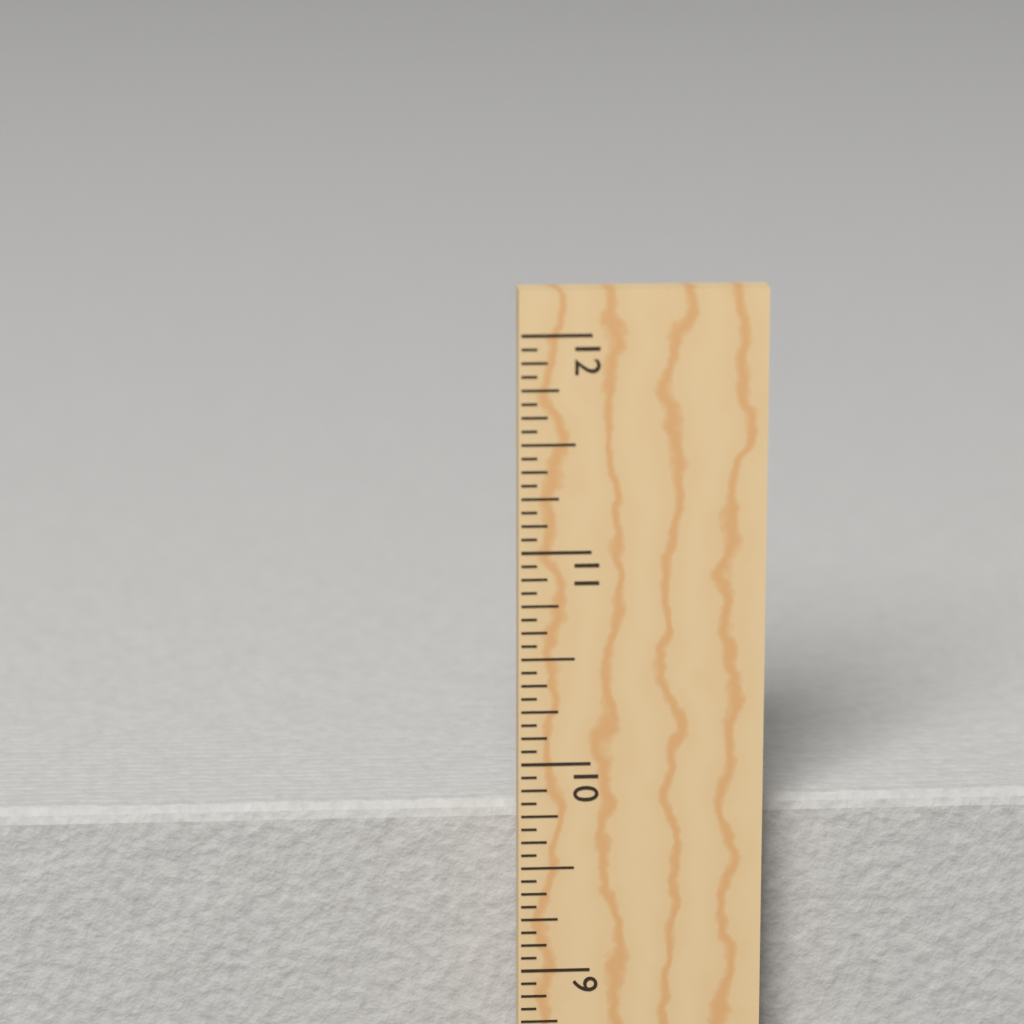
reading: 9.7500 in
